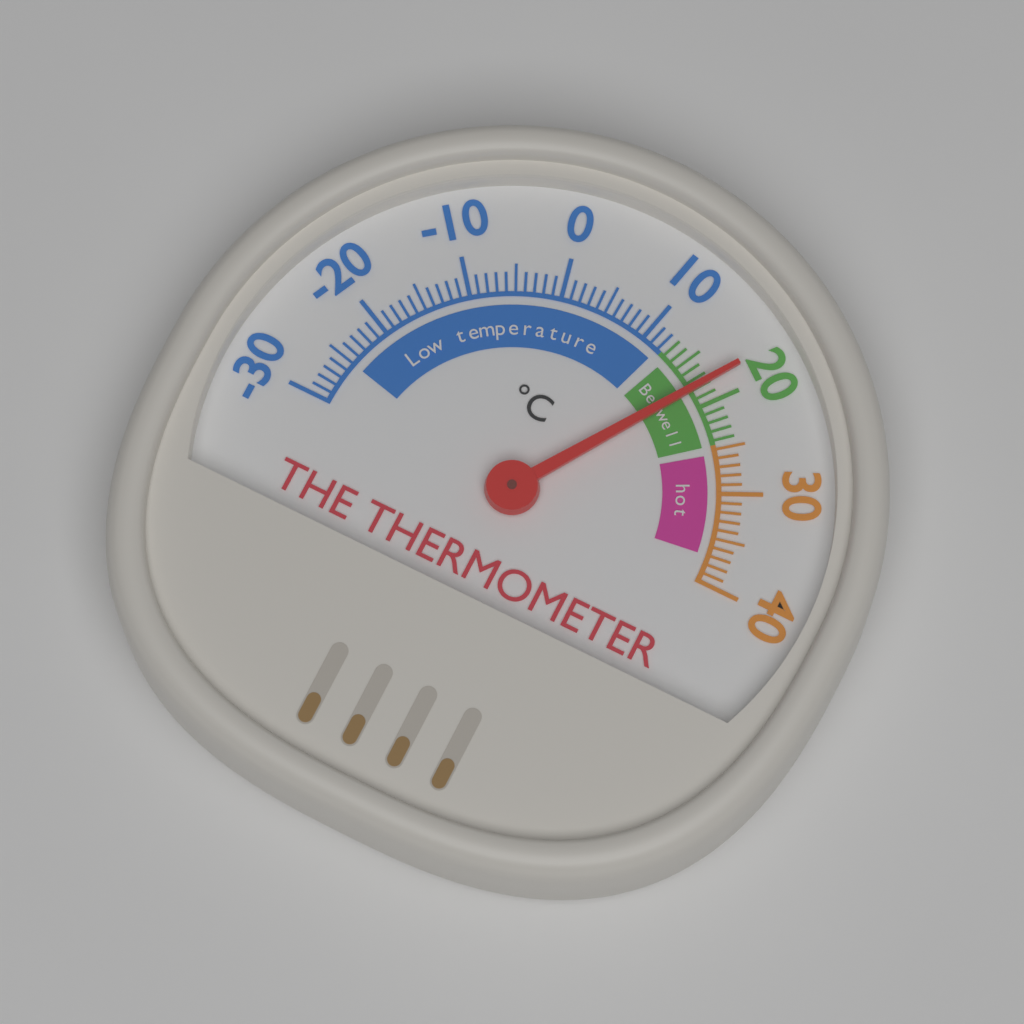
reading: 18 °C
